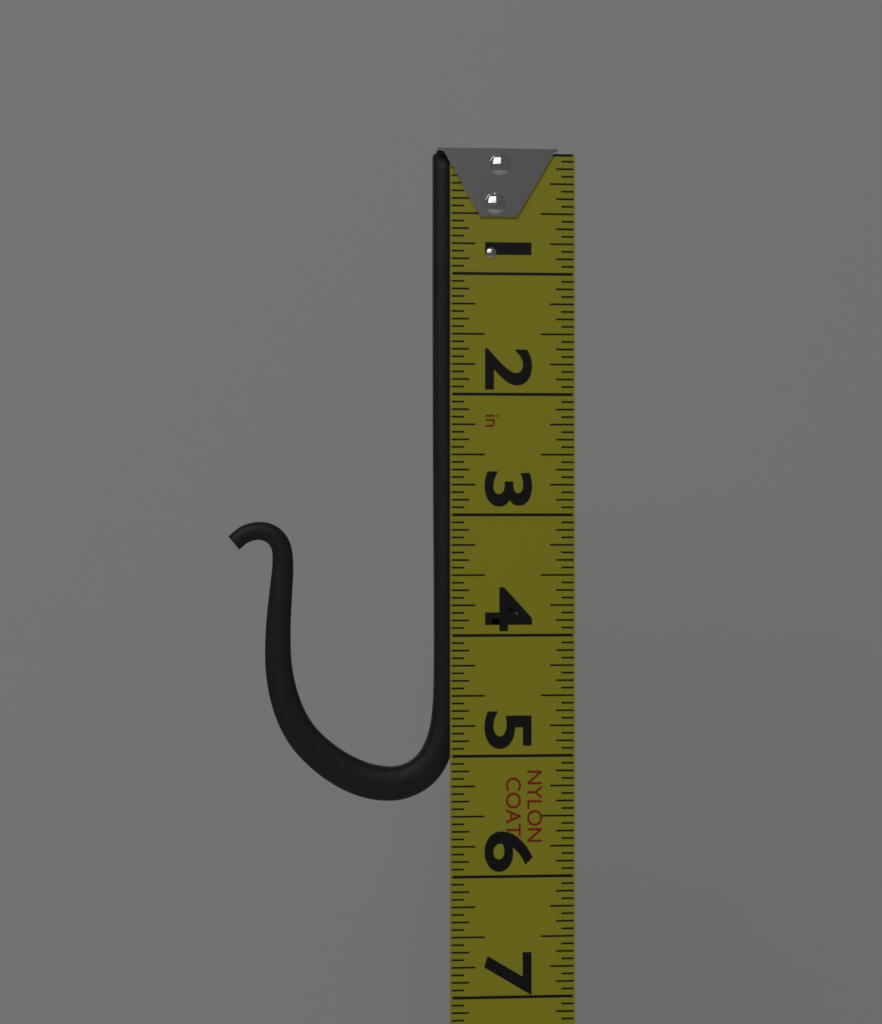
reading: 5.3750 in
